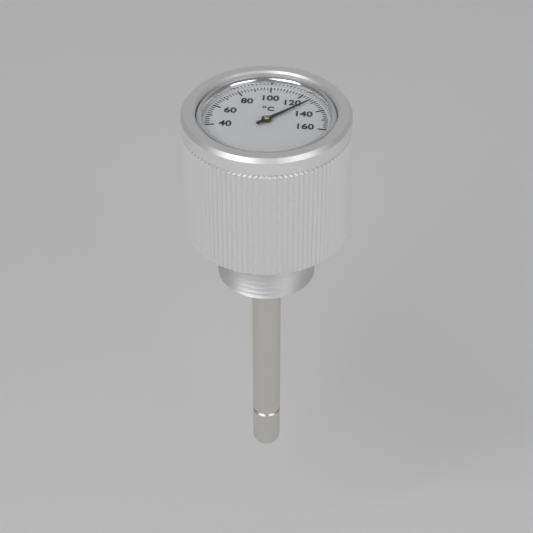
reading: 128 °C
